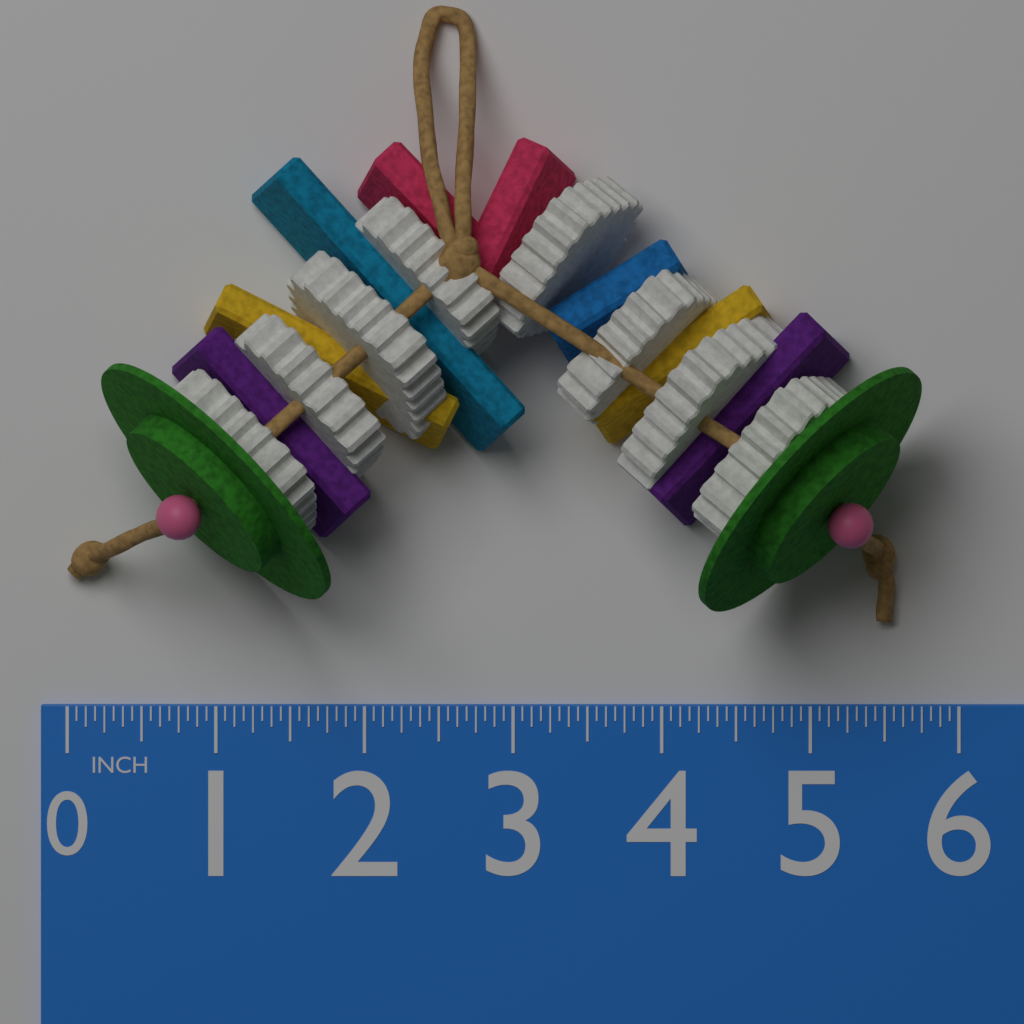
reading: 5.7500 in
